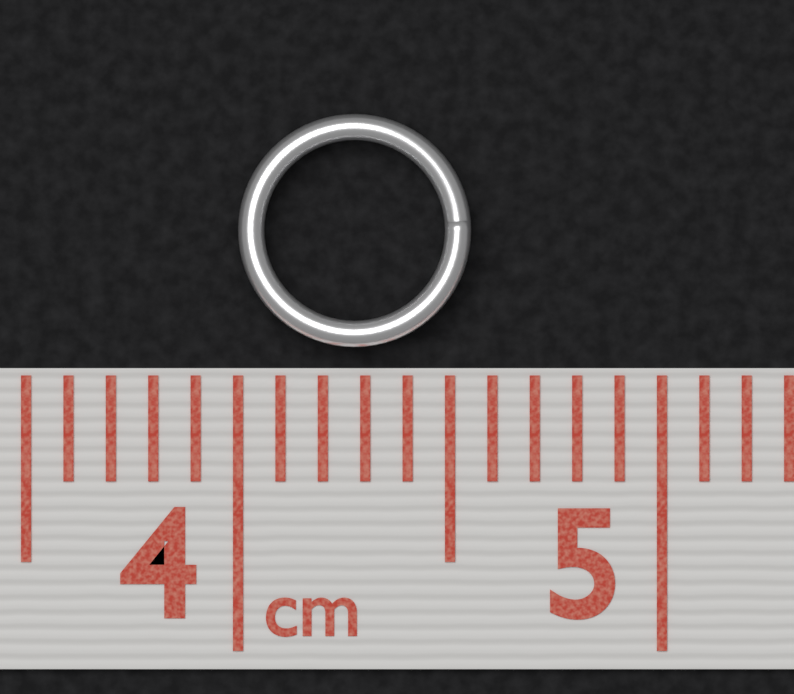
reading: 4.55 cm
